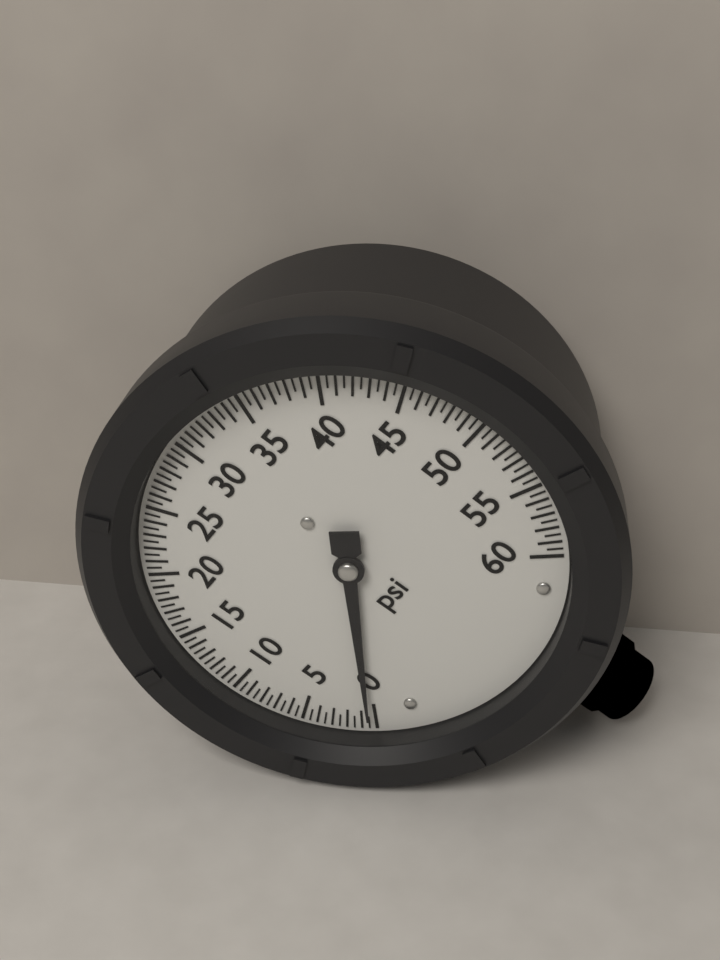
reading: 0.5 psi
